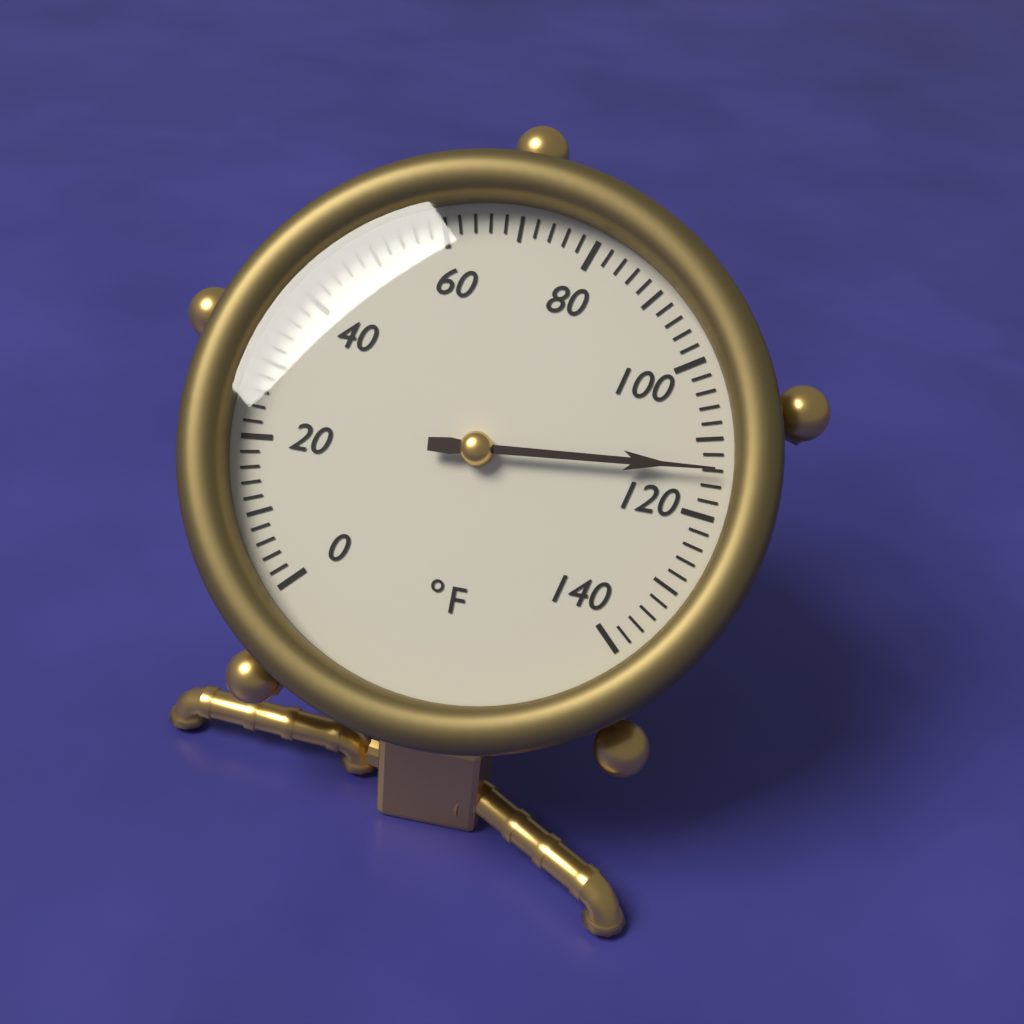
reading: 114 °F
